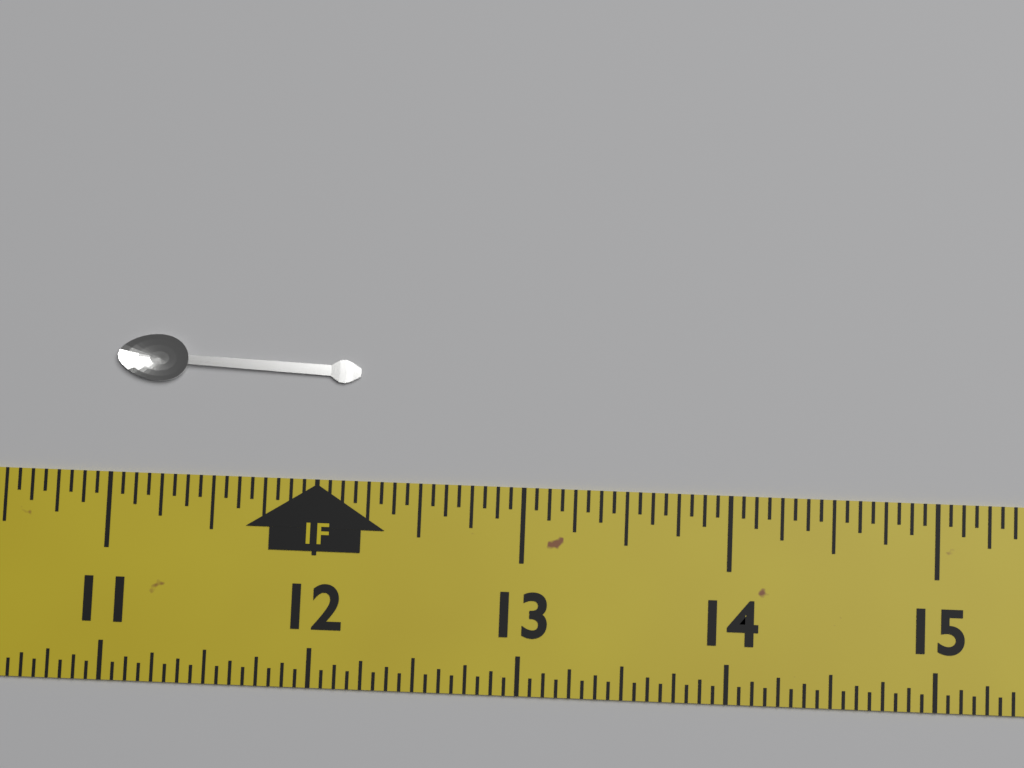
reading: 12.1875 in
